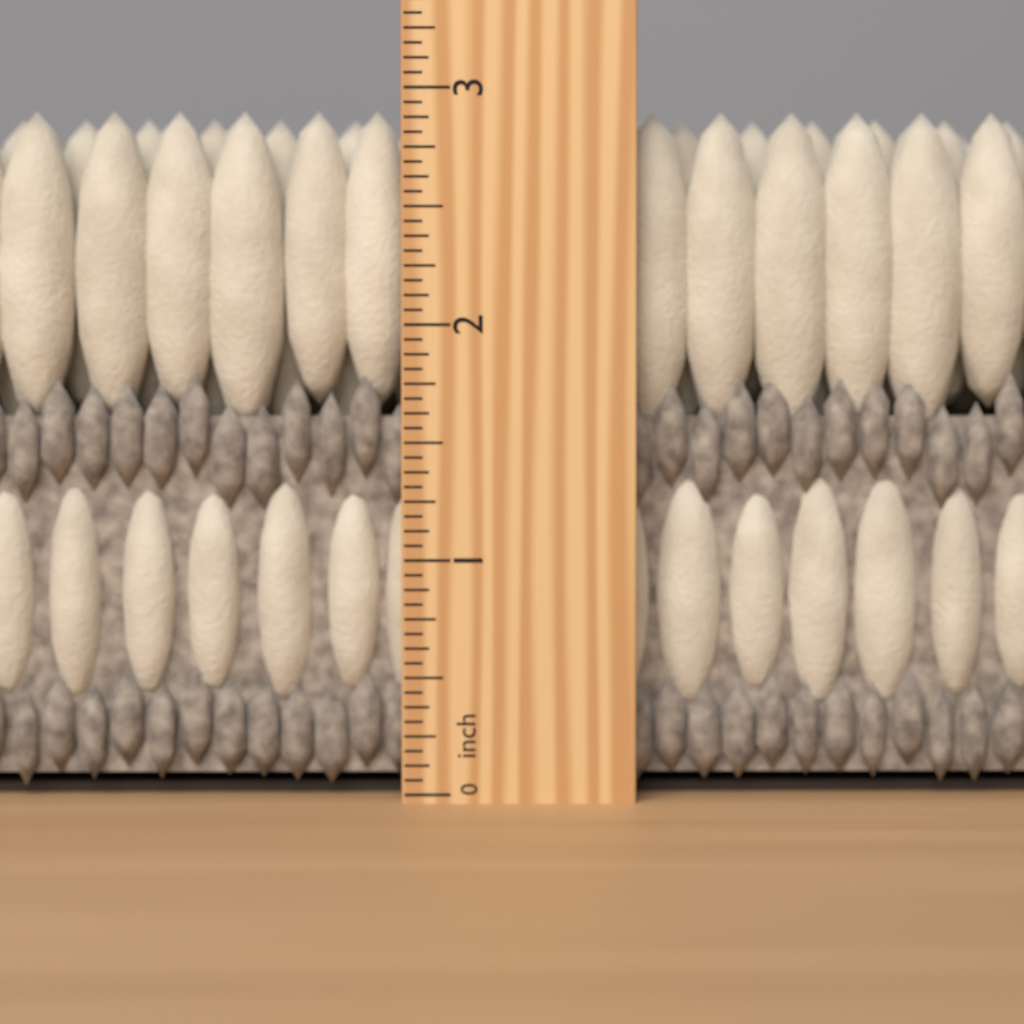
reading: 2.9375 inch
